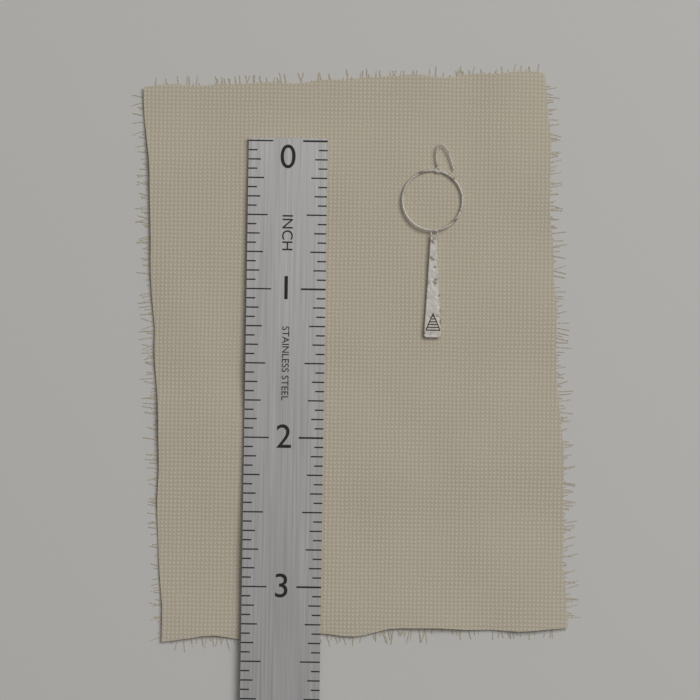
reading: 1.3125 in
